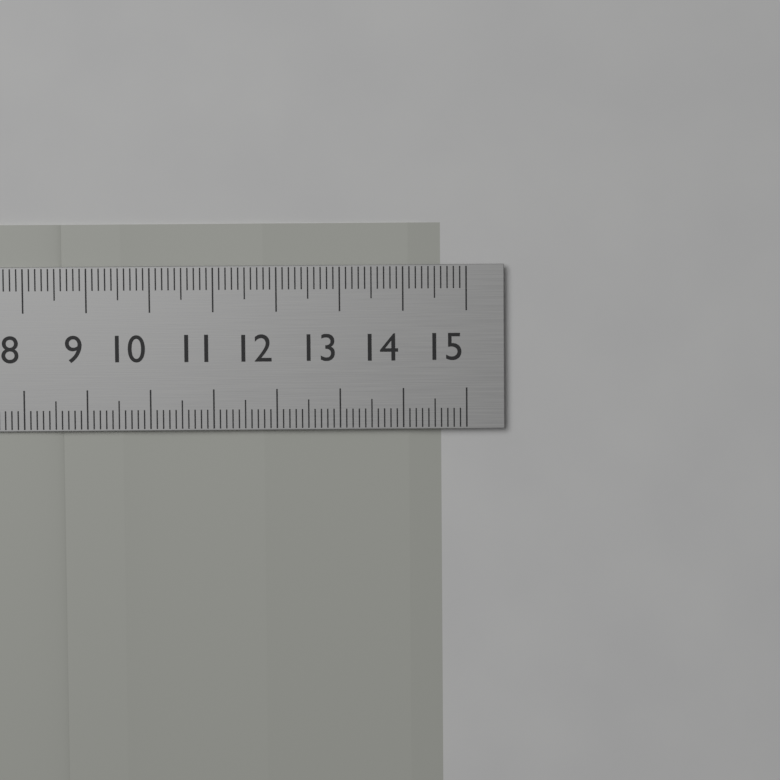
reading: 14.6 cm
